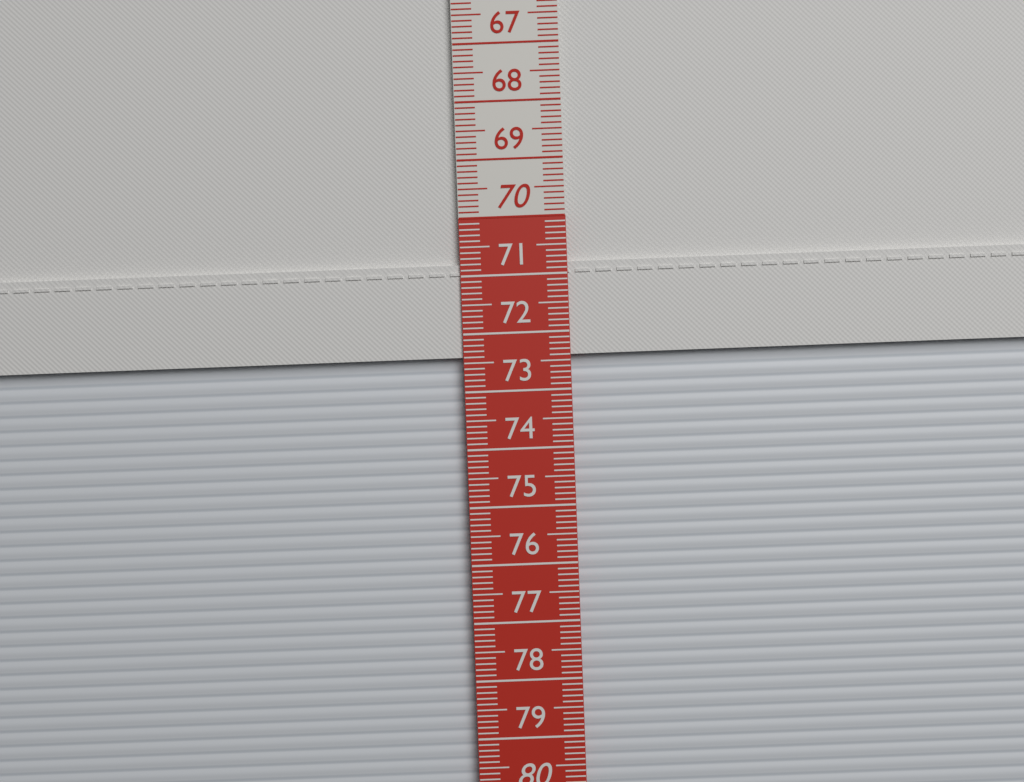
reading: 72.4 cm
